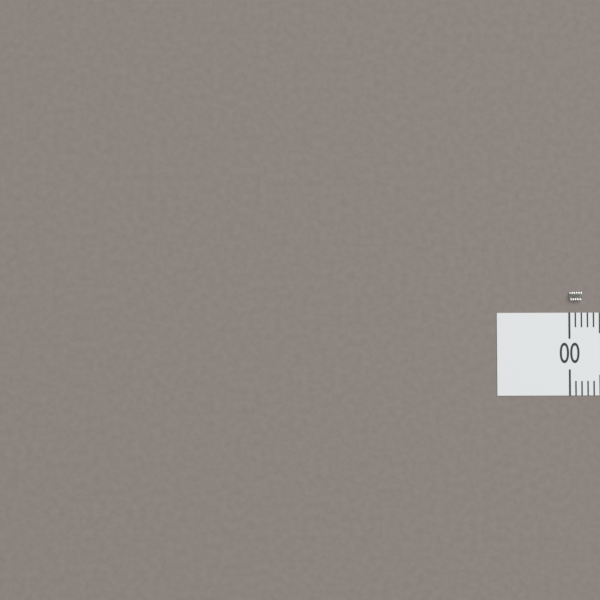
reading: 0.2 (no unit)
